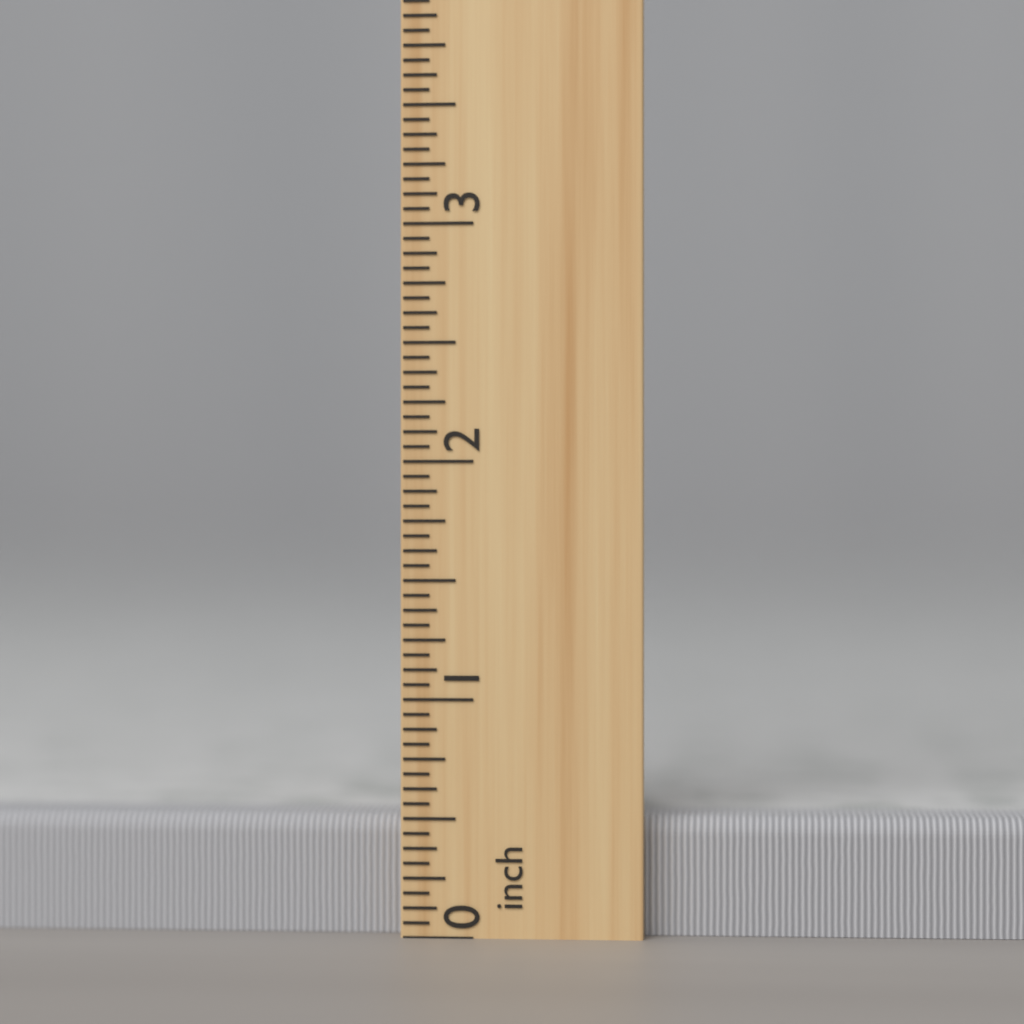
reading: 0.5000 inch
